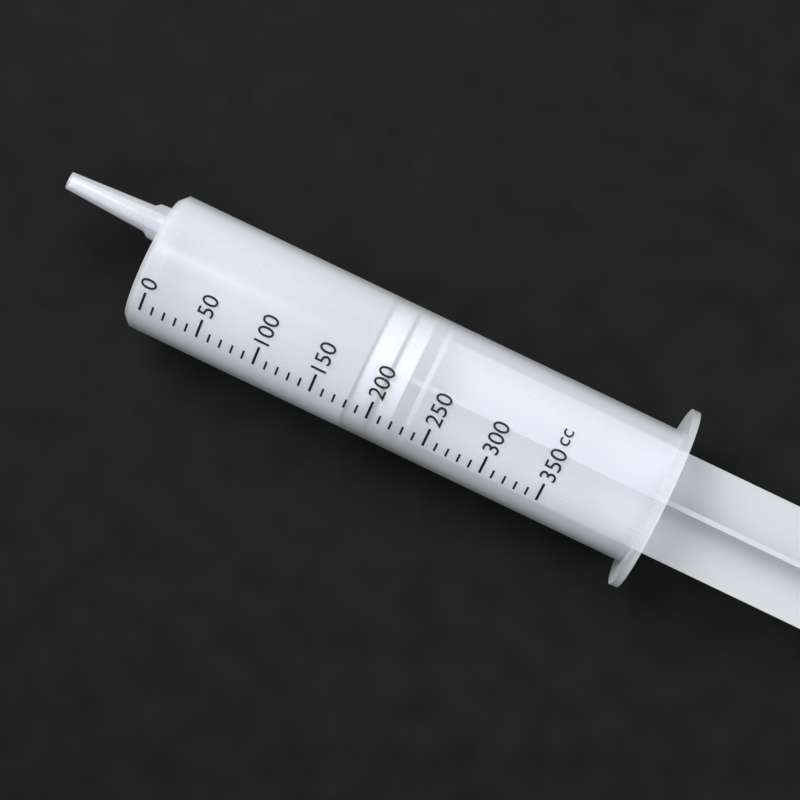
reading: 180 cc
